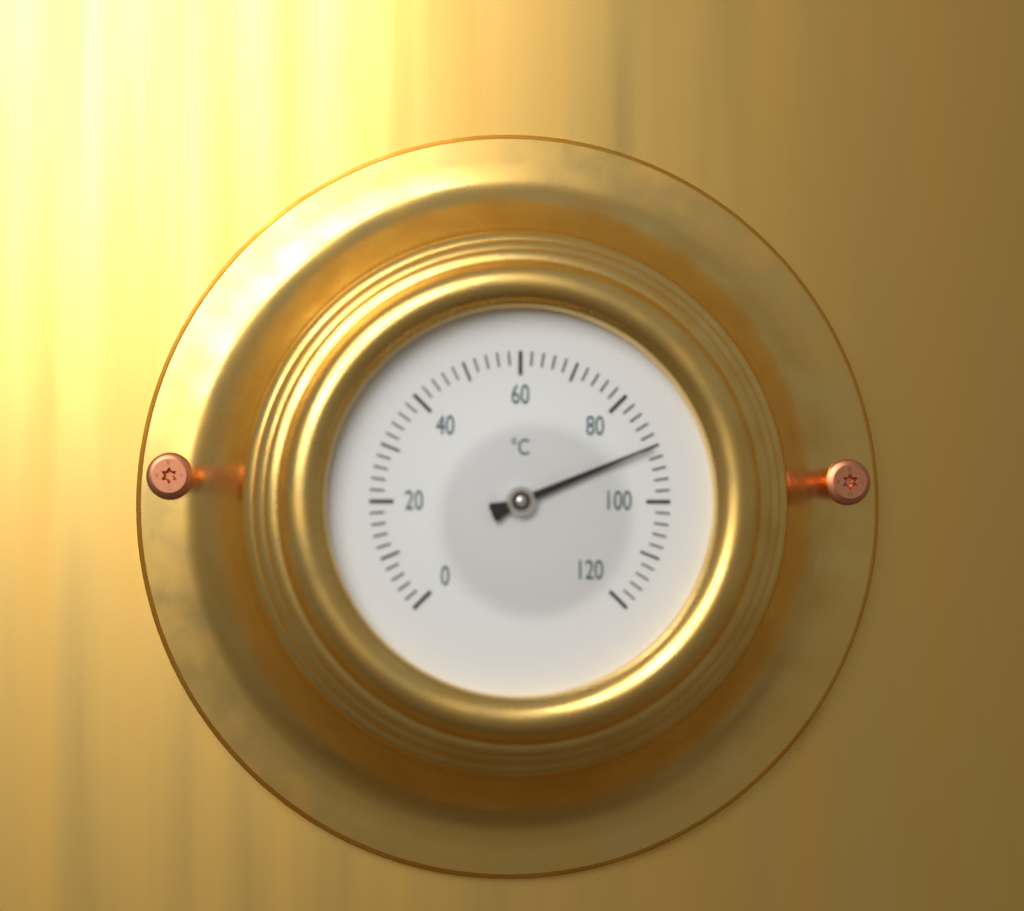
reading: 90 °C
